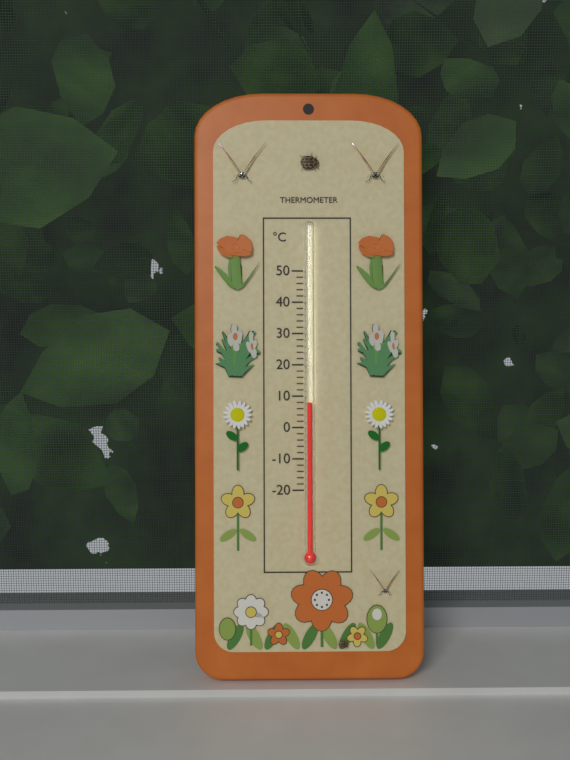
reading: 8 °C
